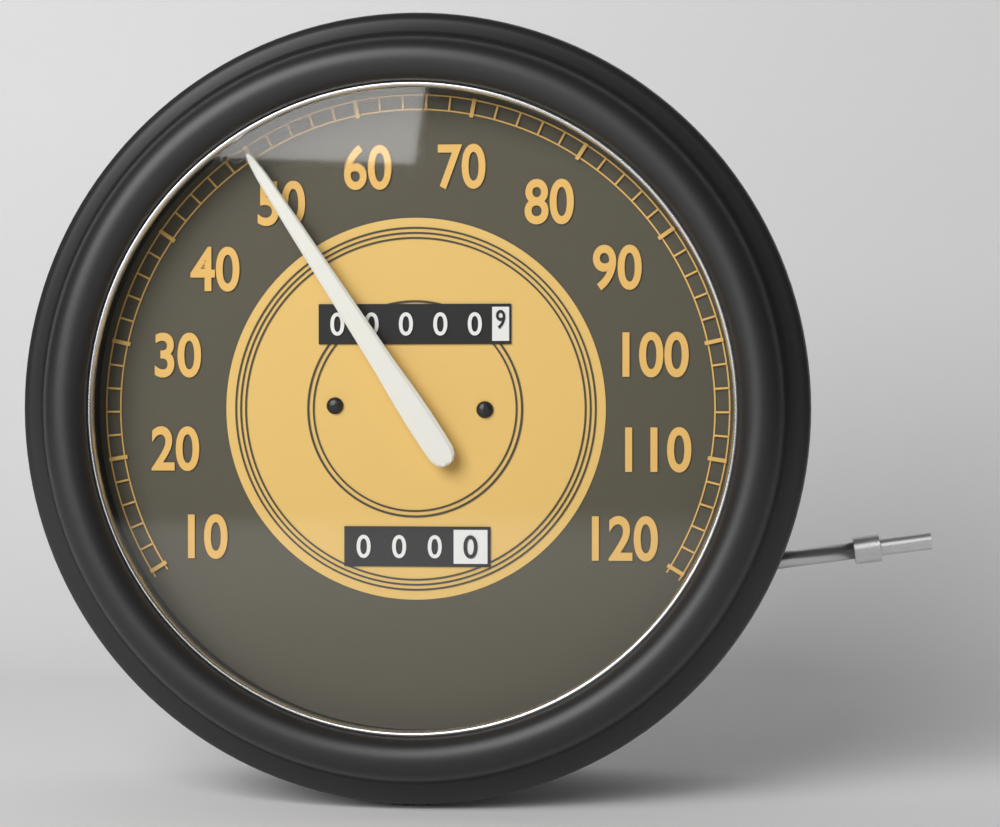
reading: 50 (no unit)
